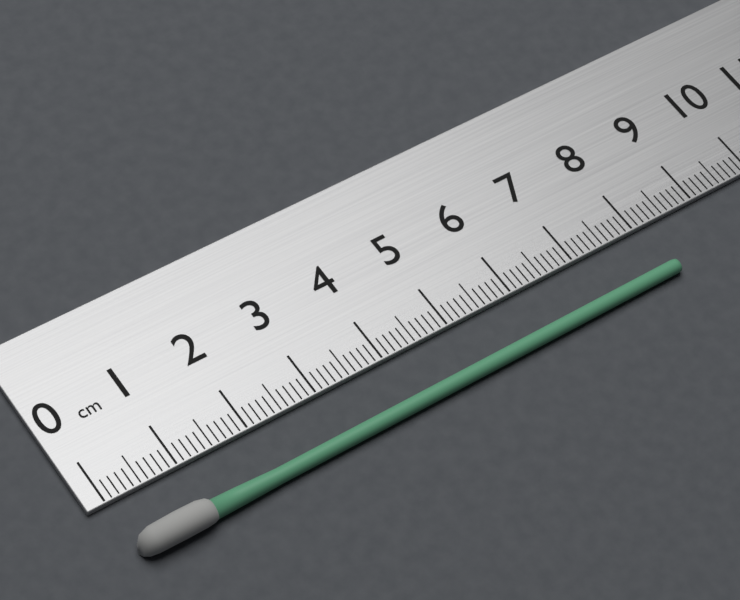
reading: 8.2 cm
